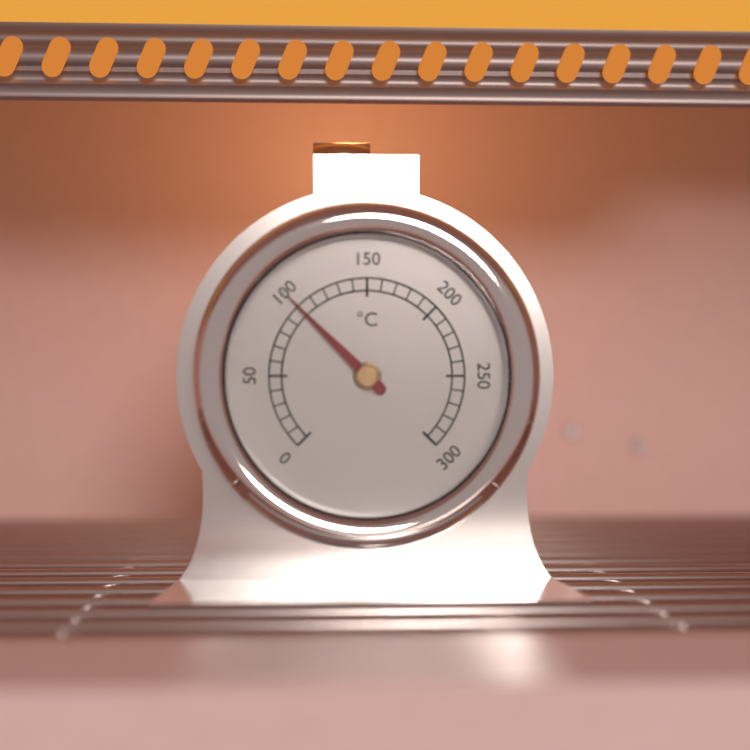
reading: 100 °C
